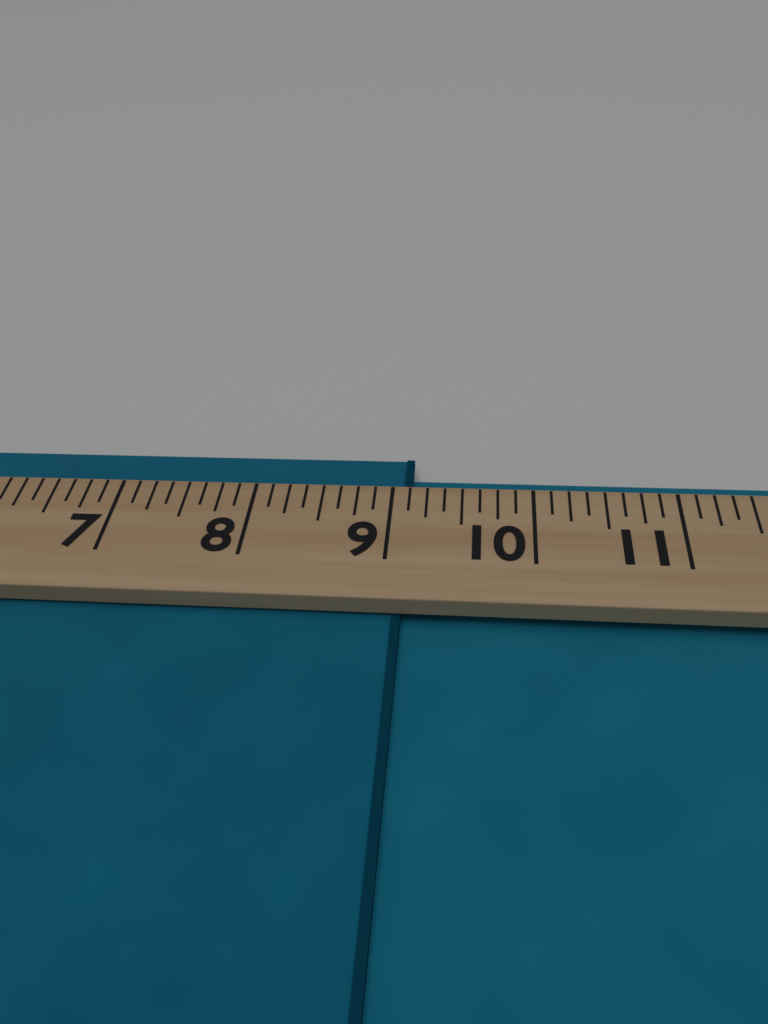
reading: 9.125 (no unit)
